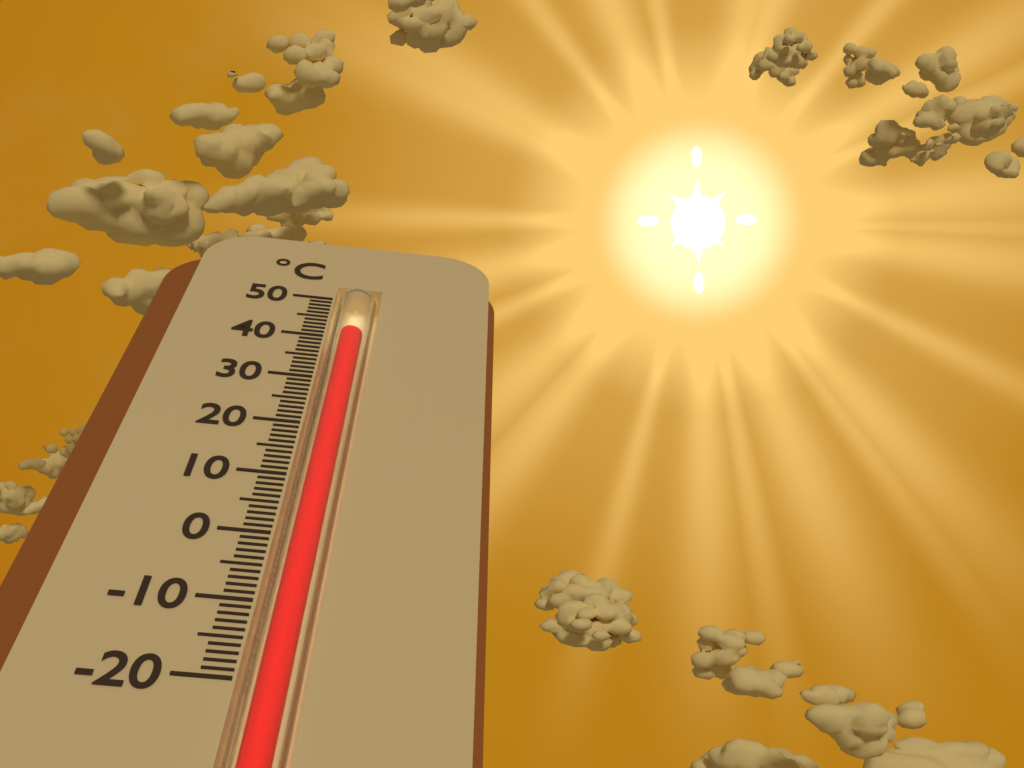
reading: 42 °C
